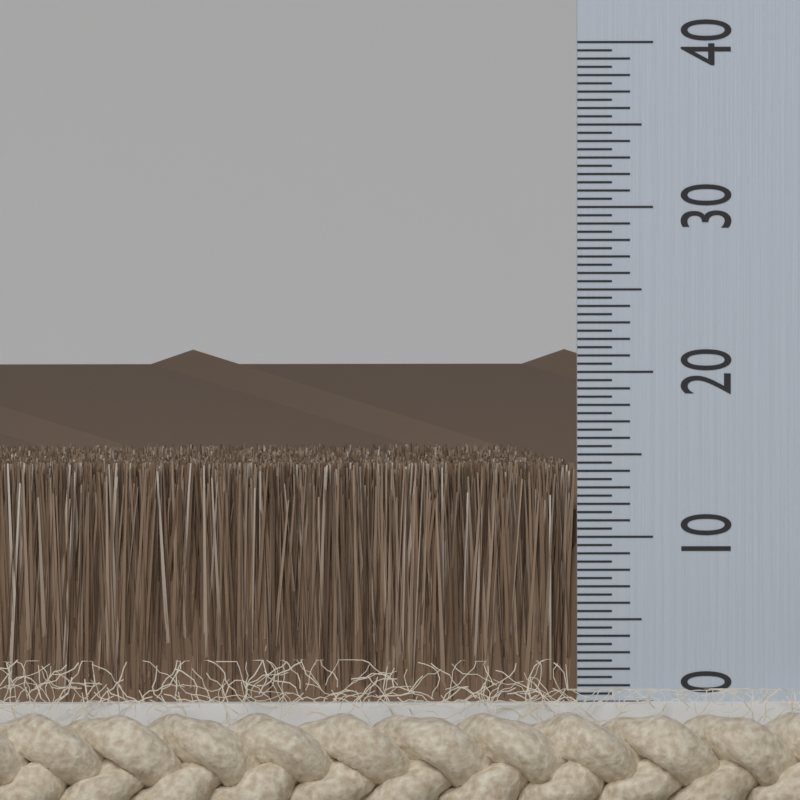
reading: 14.5 (no unit)
